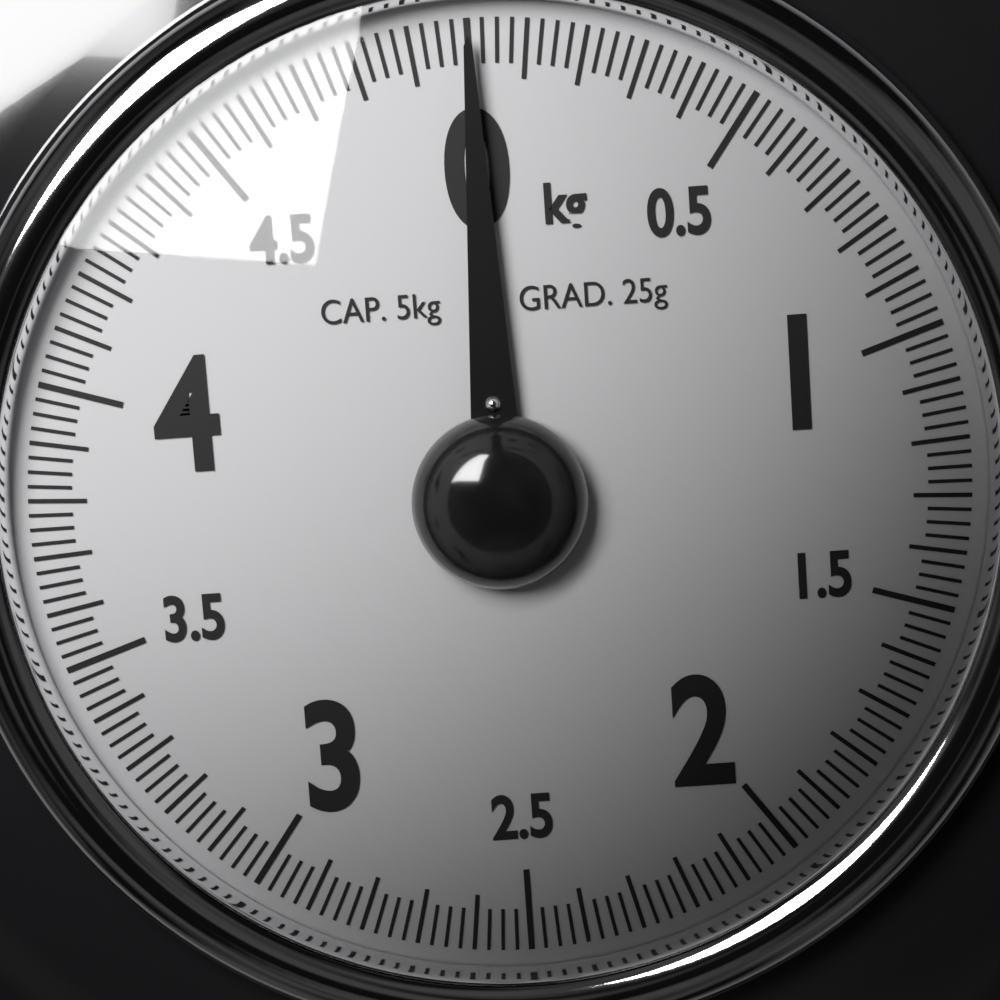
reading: 0.000 kg
